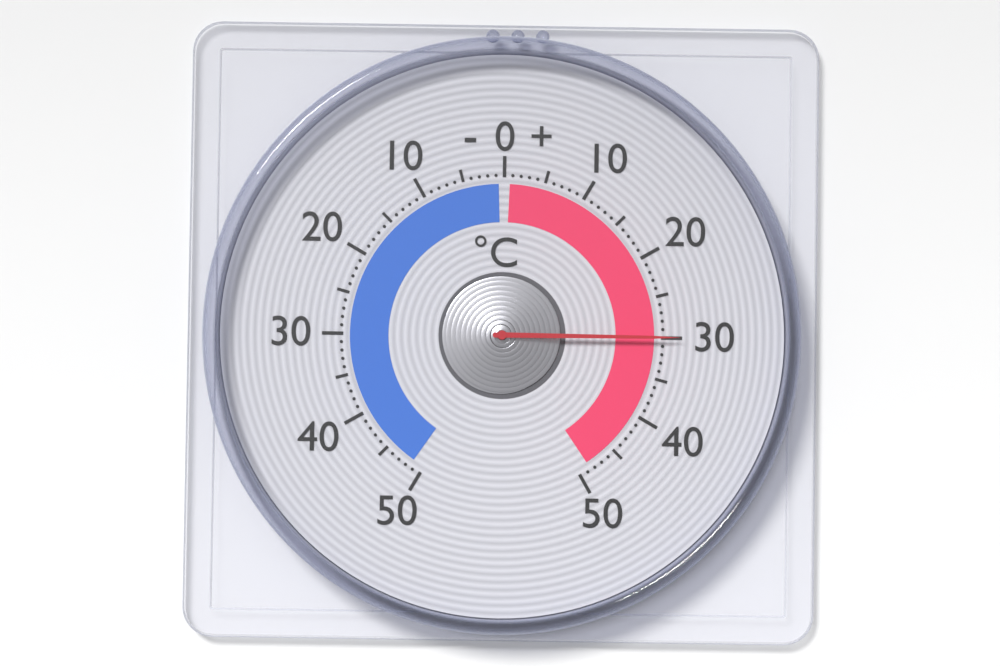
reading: 30 °C
